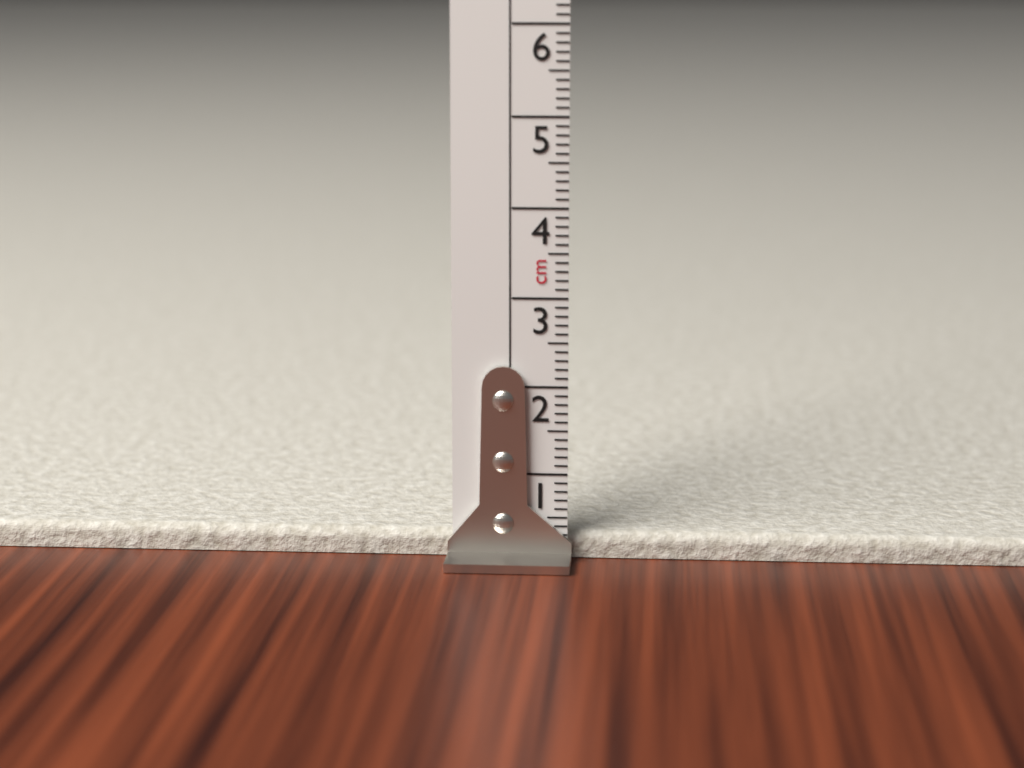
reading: 0.3 cm
